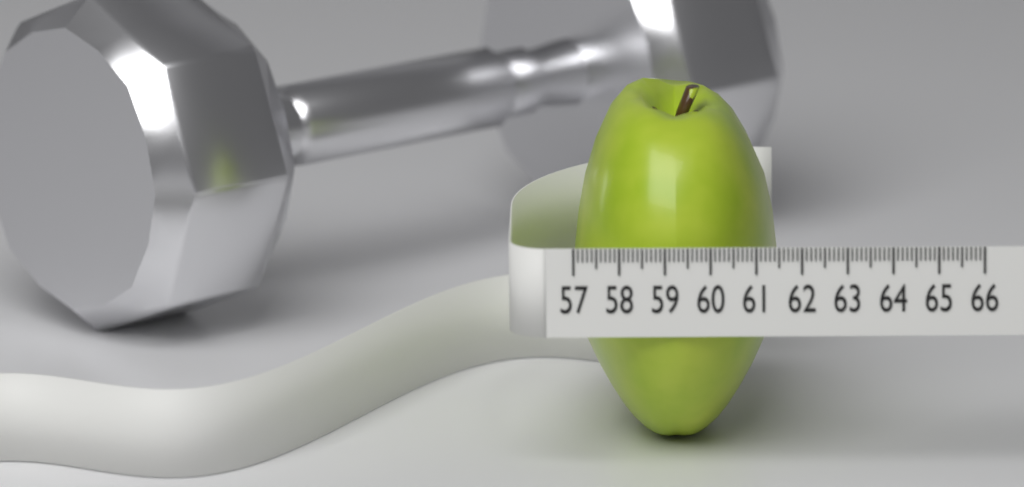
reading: 61.5 (no unit)
